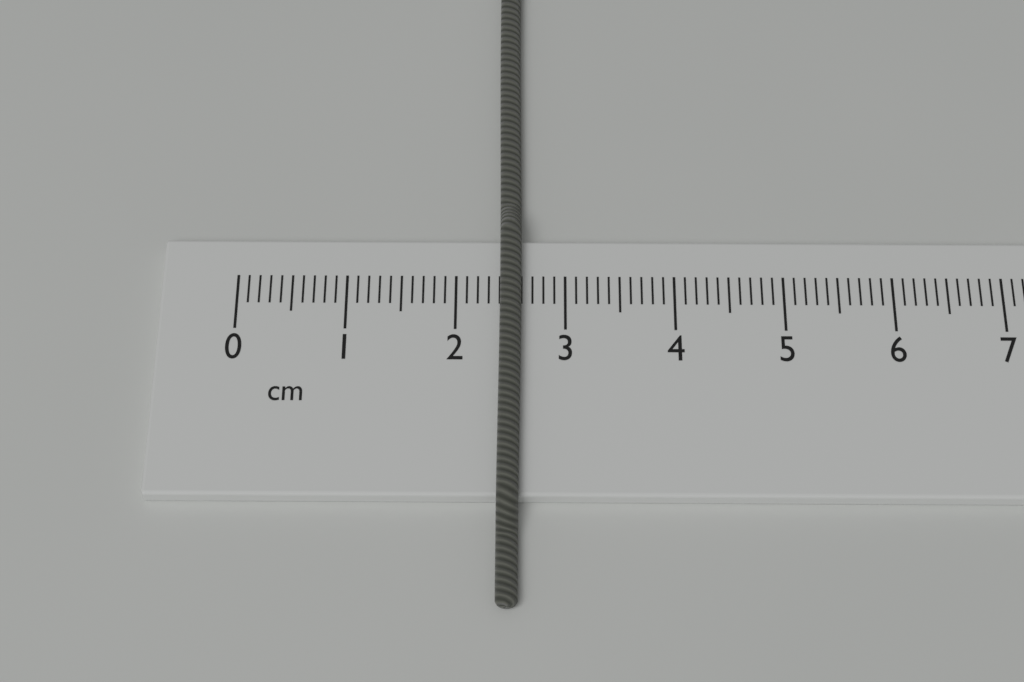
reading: 2.6 cm
